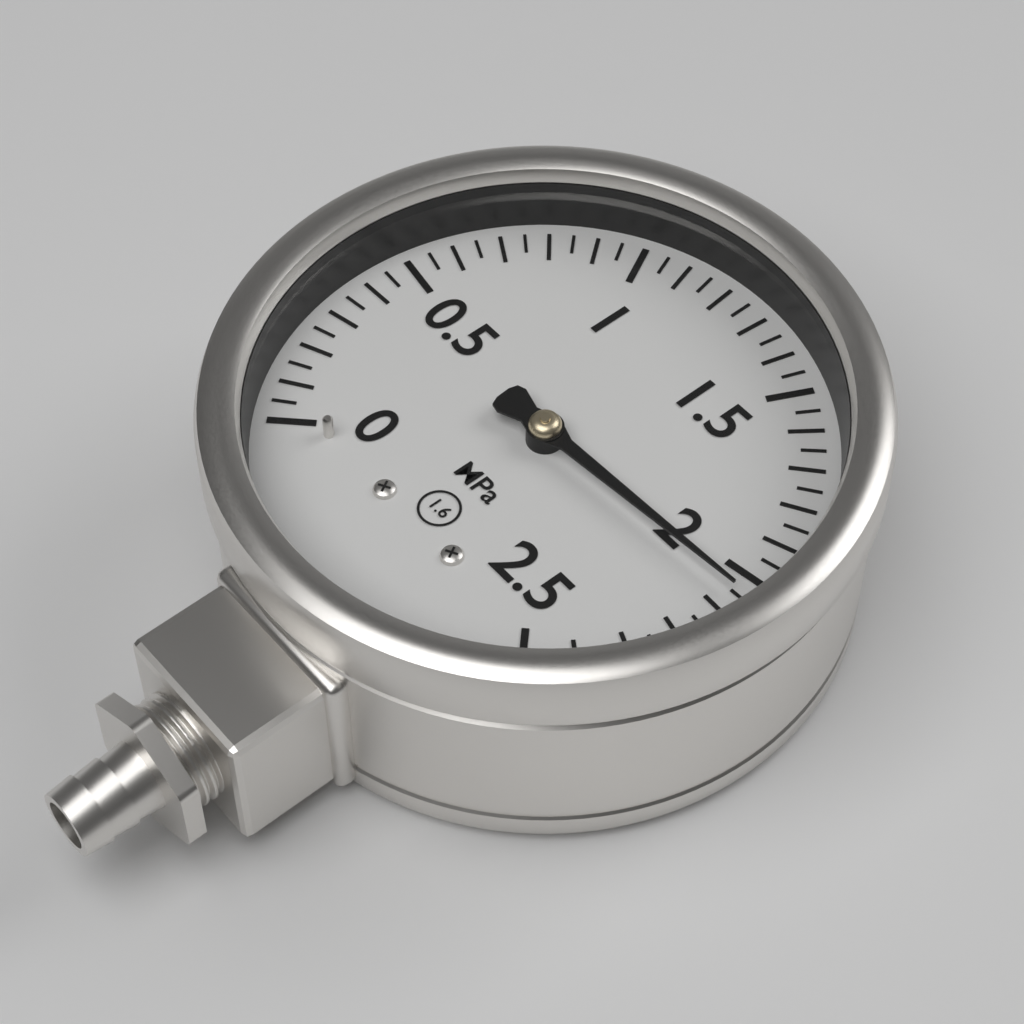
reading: 2.05 MPa
